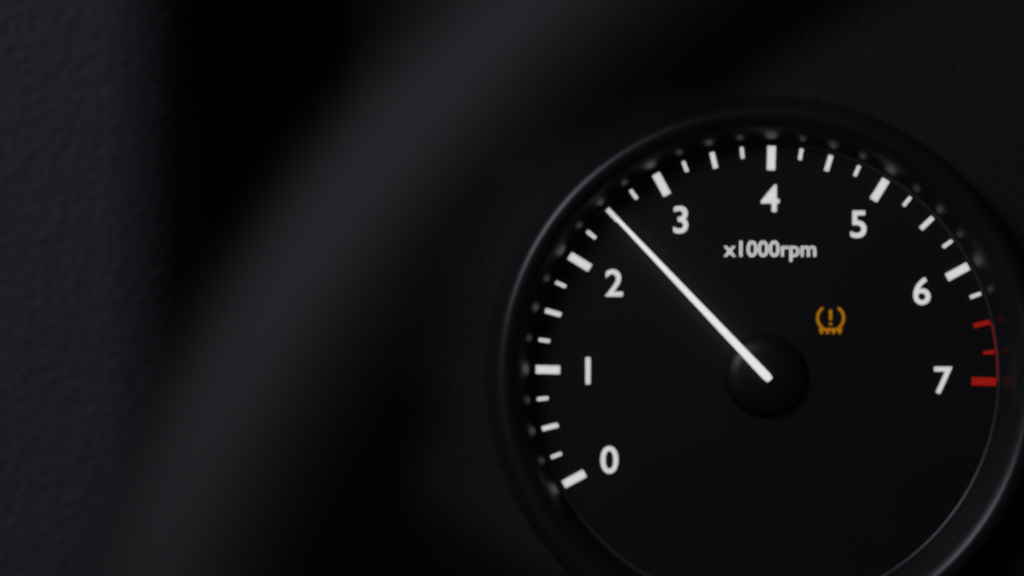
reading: 2500 rpm
